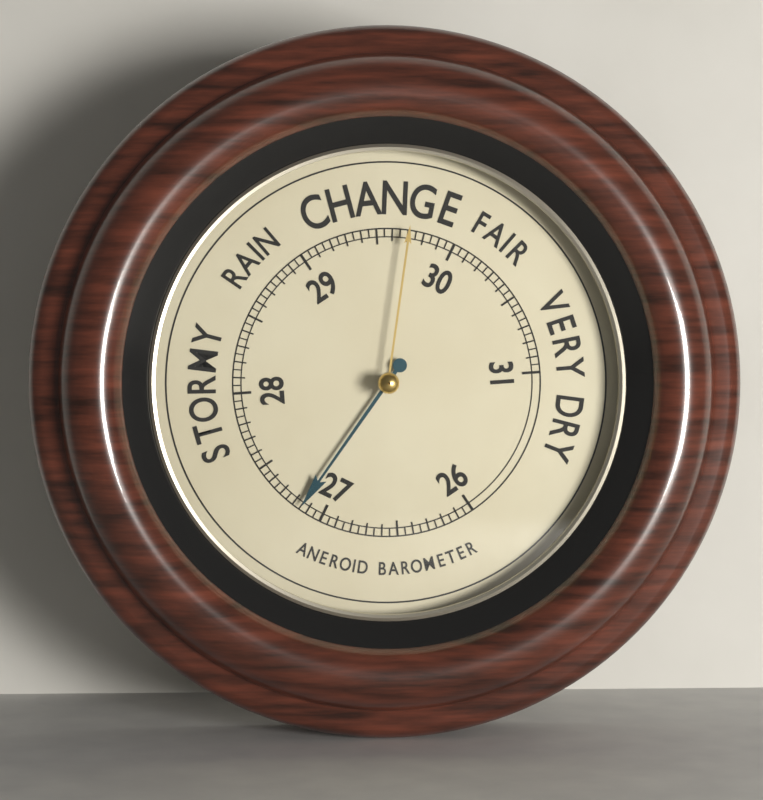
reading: 27.15 (no unit)
